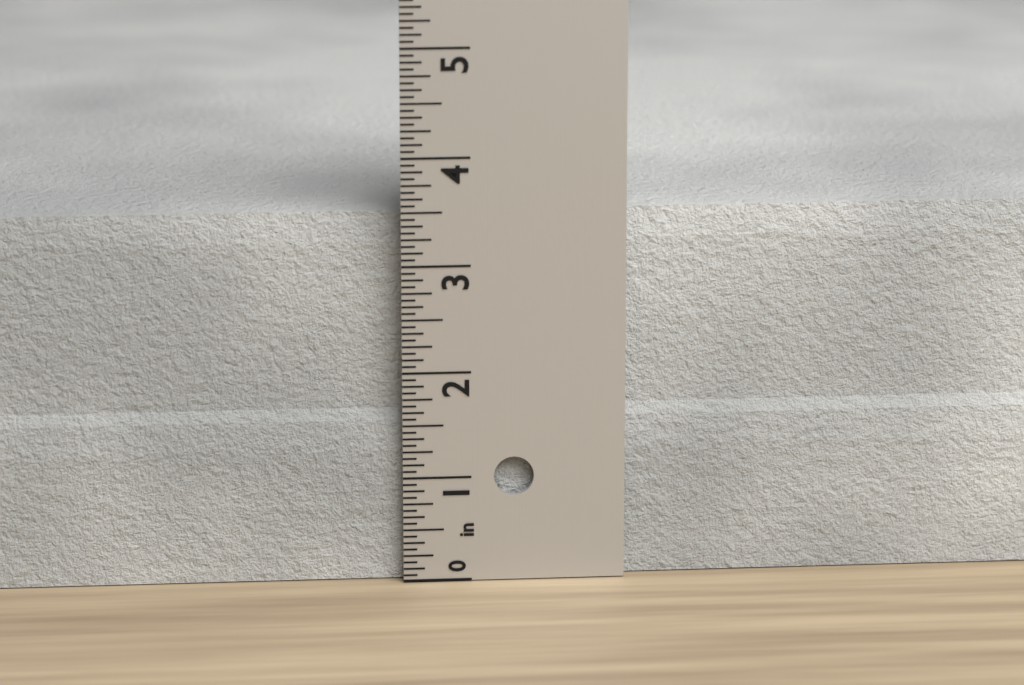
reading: 3.4375 in
